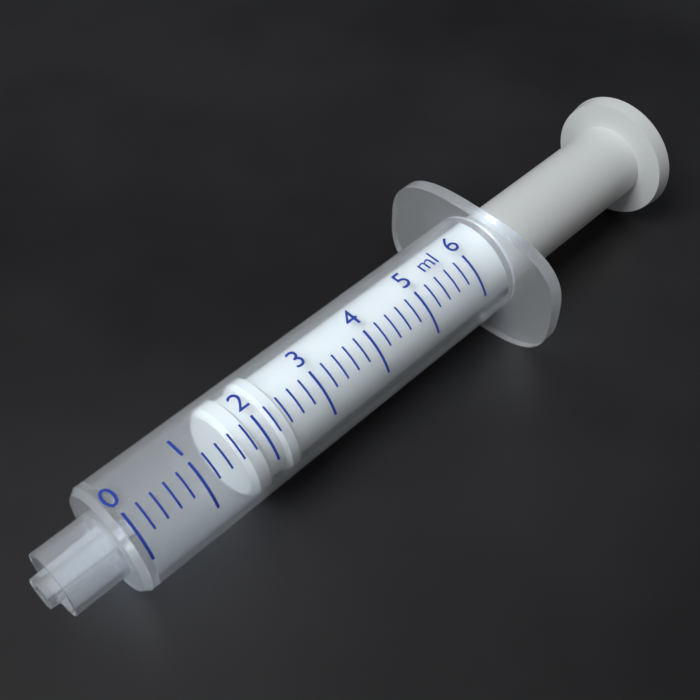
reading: 1.6 ml
